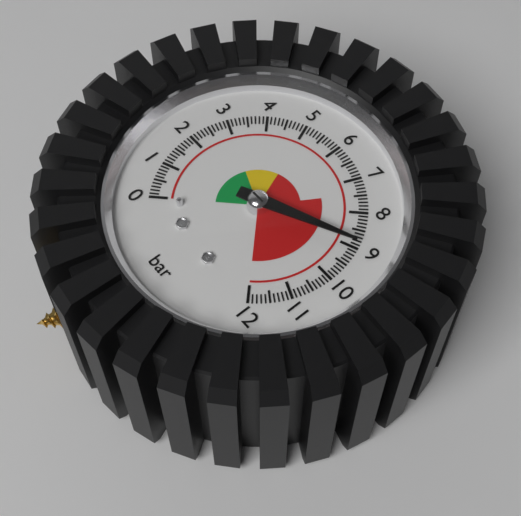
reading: 8.9 bar
